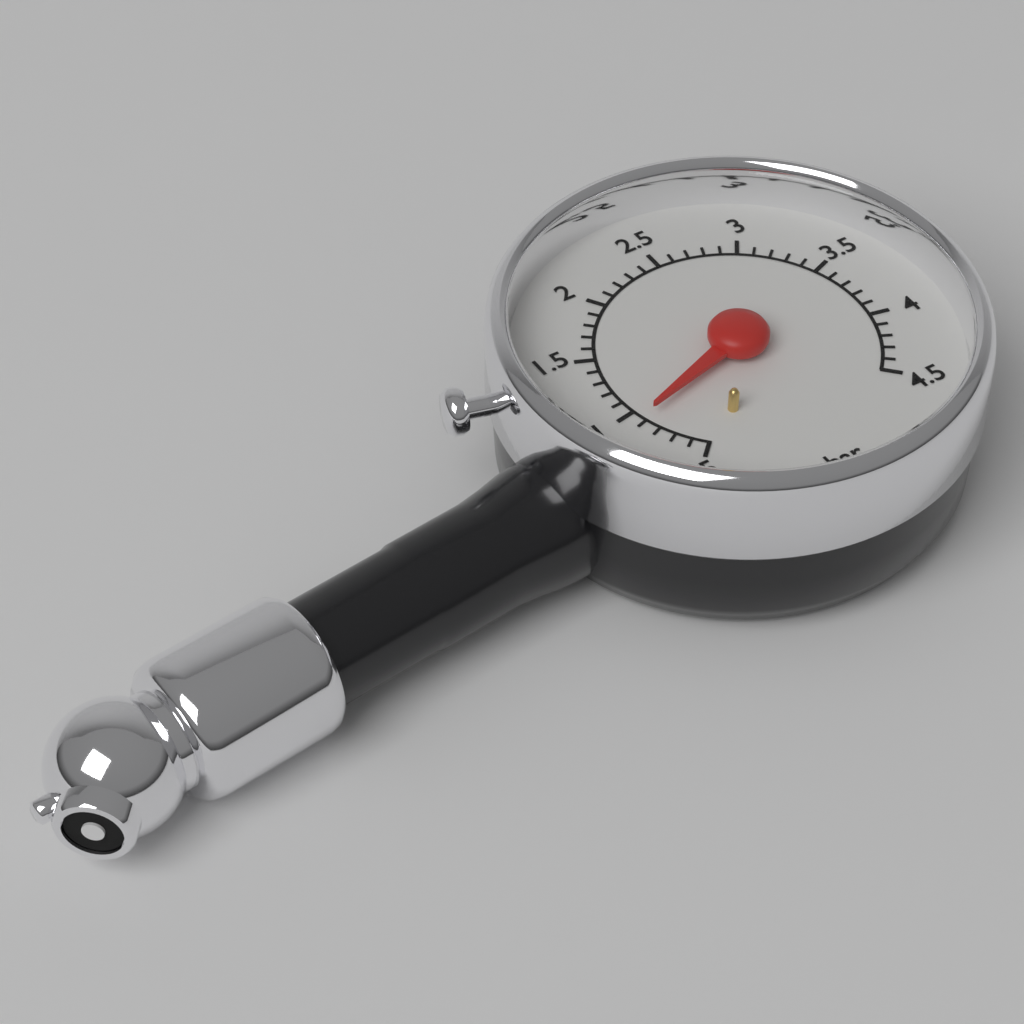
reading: 0.9 bar
